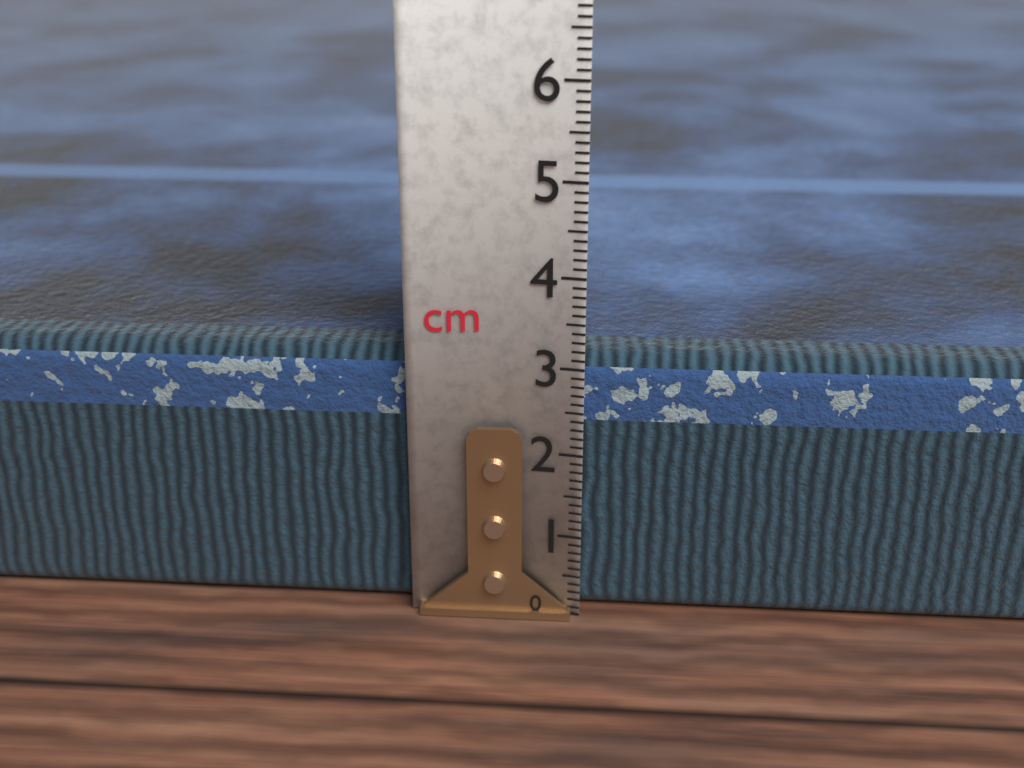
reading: 3.1 cm
